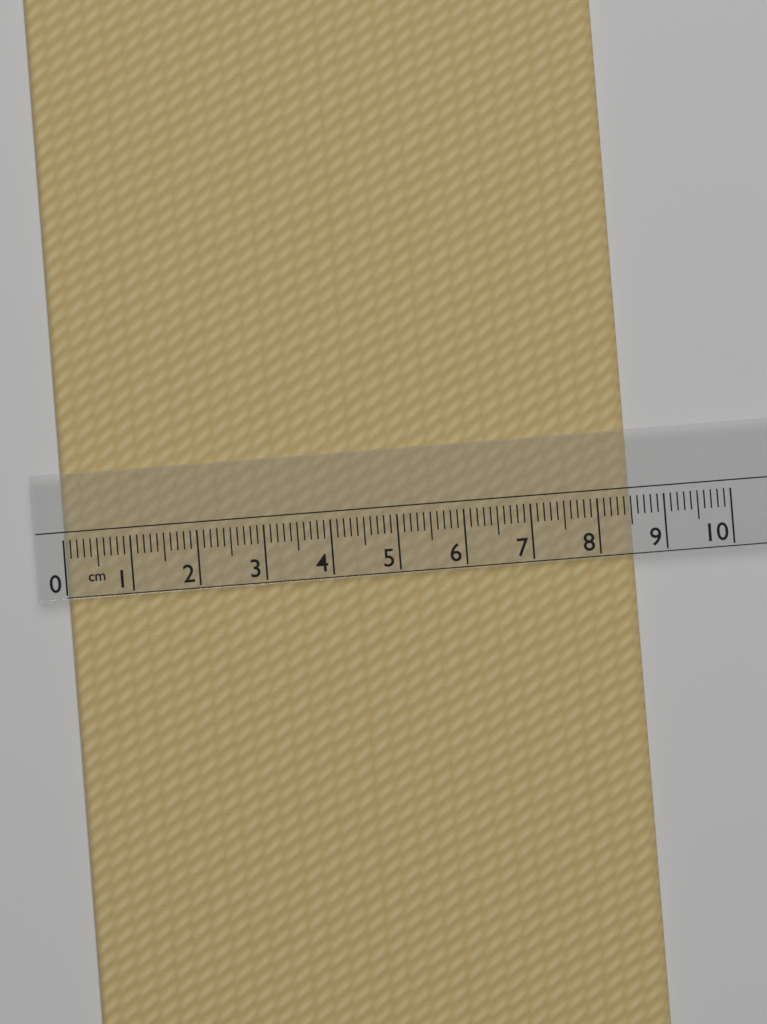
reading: 8.5 cm
